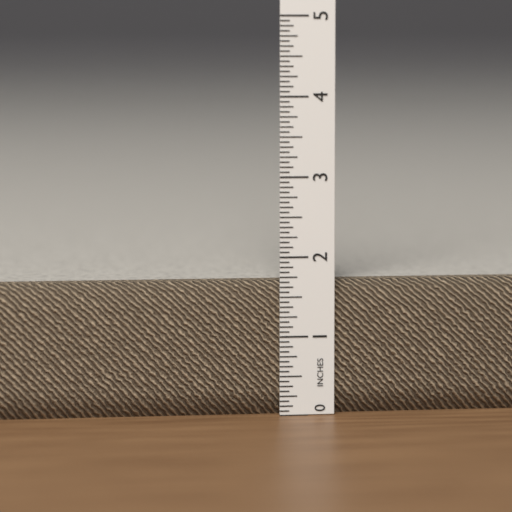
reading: 1.6875 in
